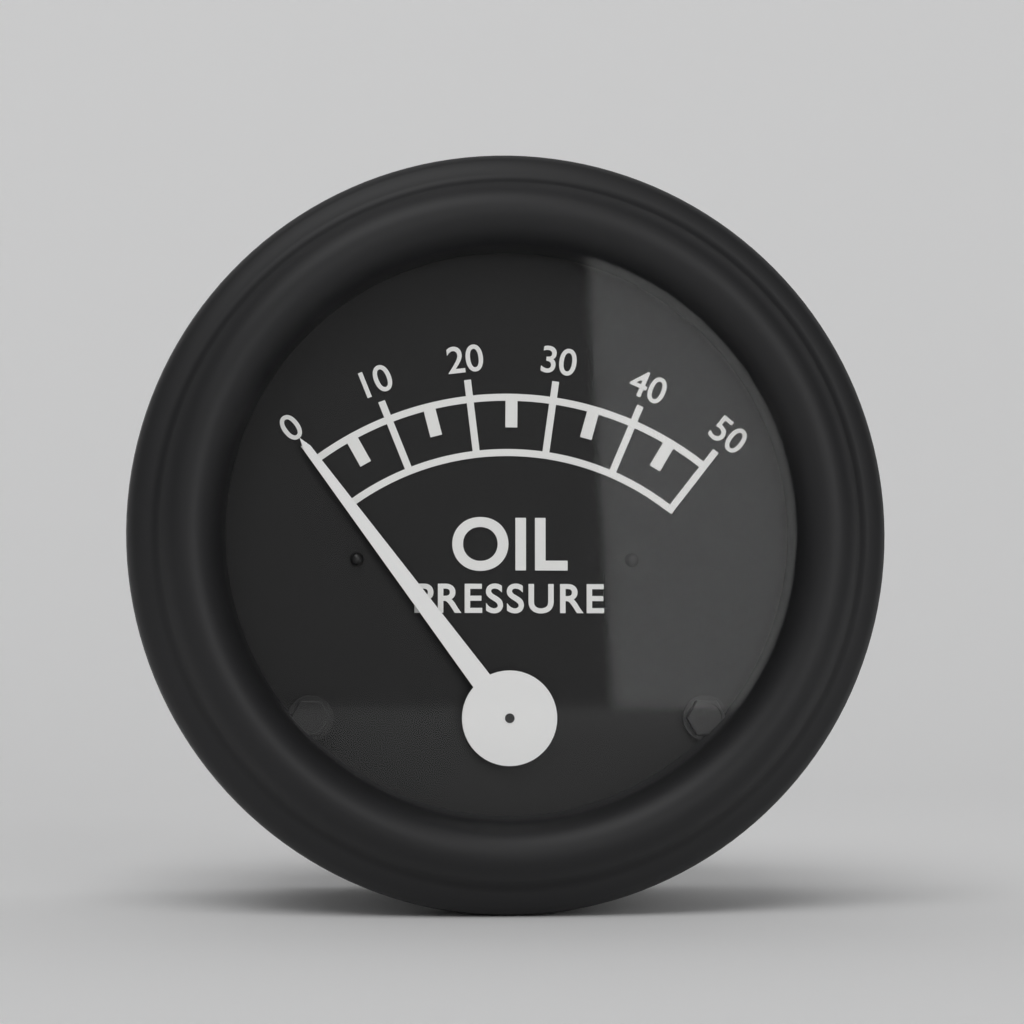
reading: 0 (no unit)
